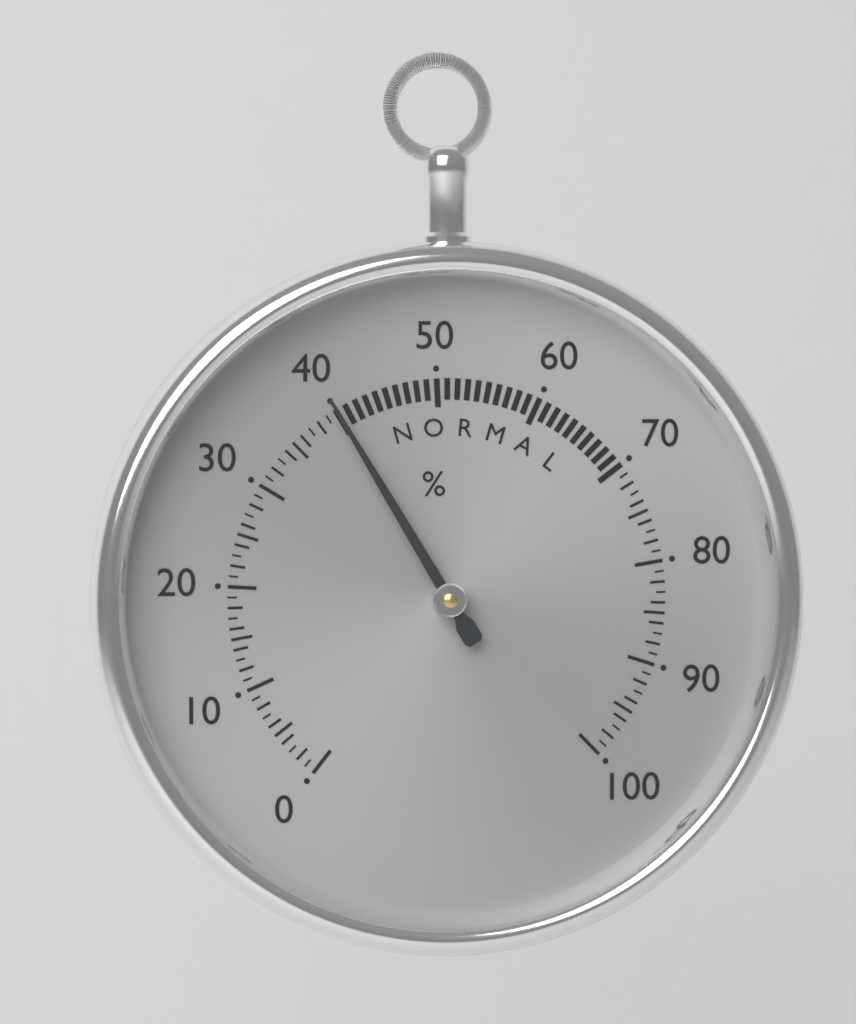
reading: 40 %
